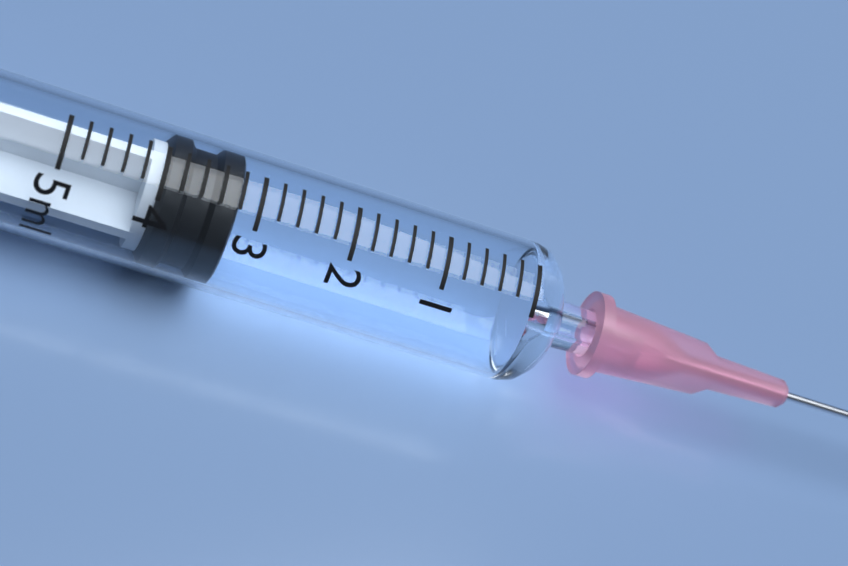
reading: 3.2 ml
